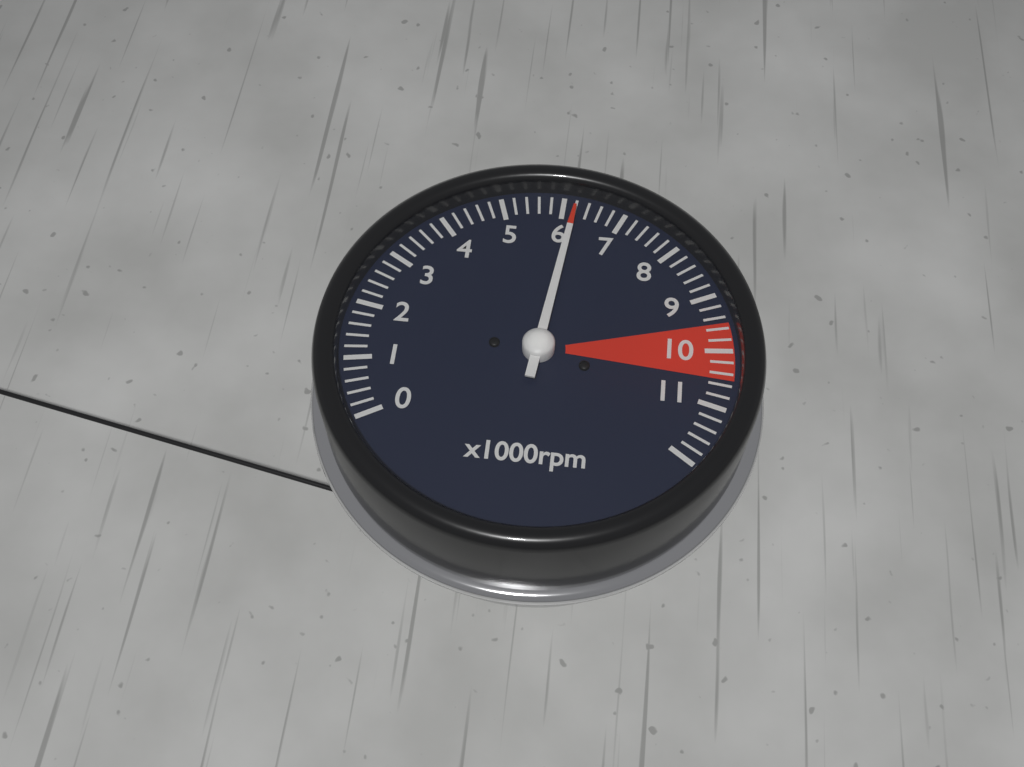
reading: 6200 rpm
